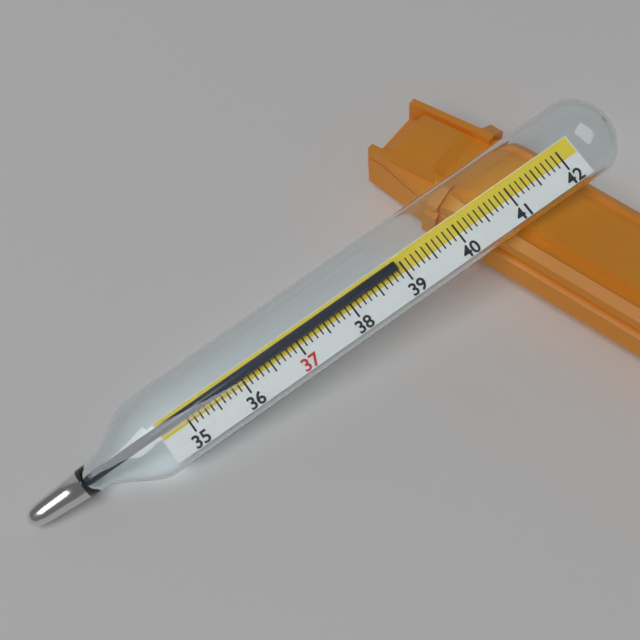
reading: 38.9 (no unit)
